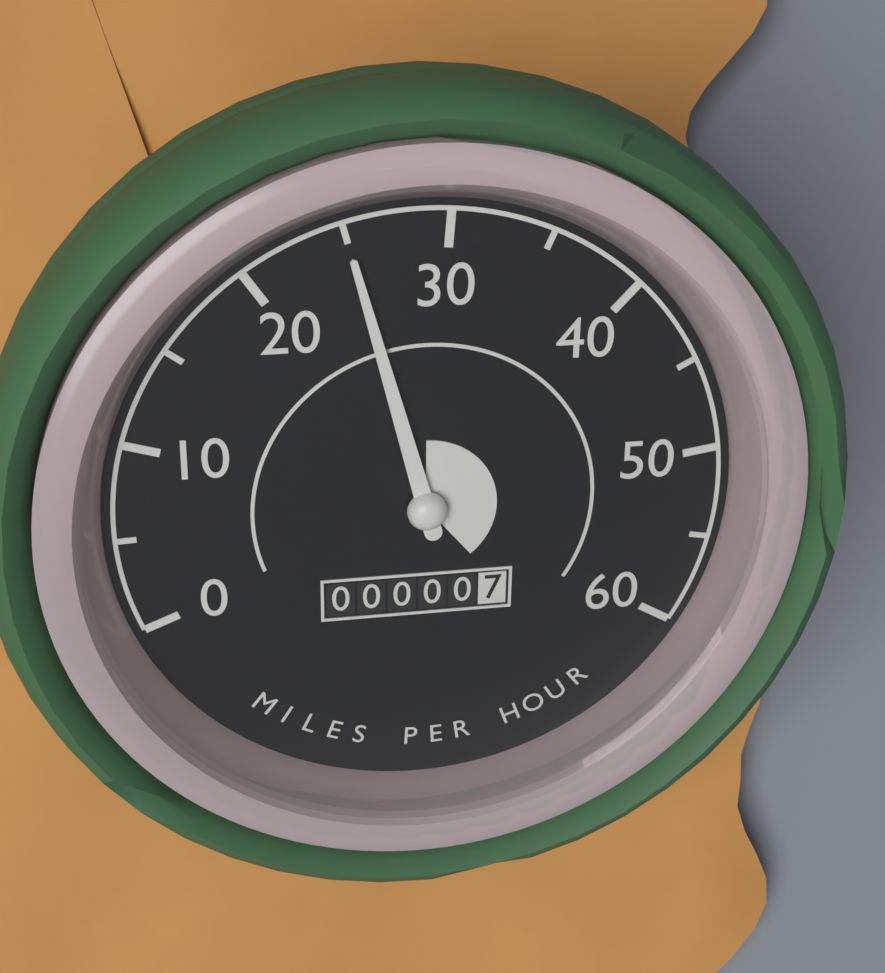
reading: 25 mph
